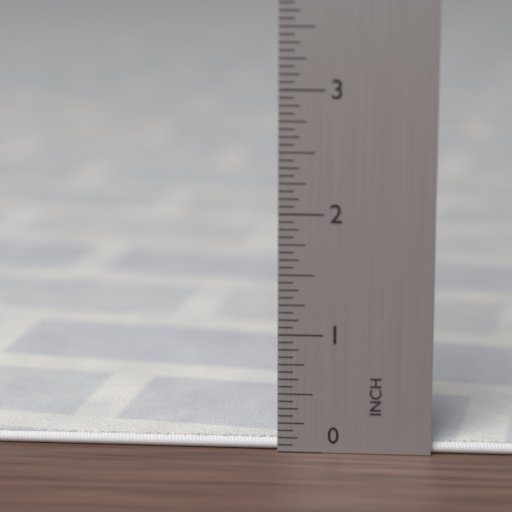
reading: 0.1250 in
